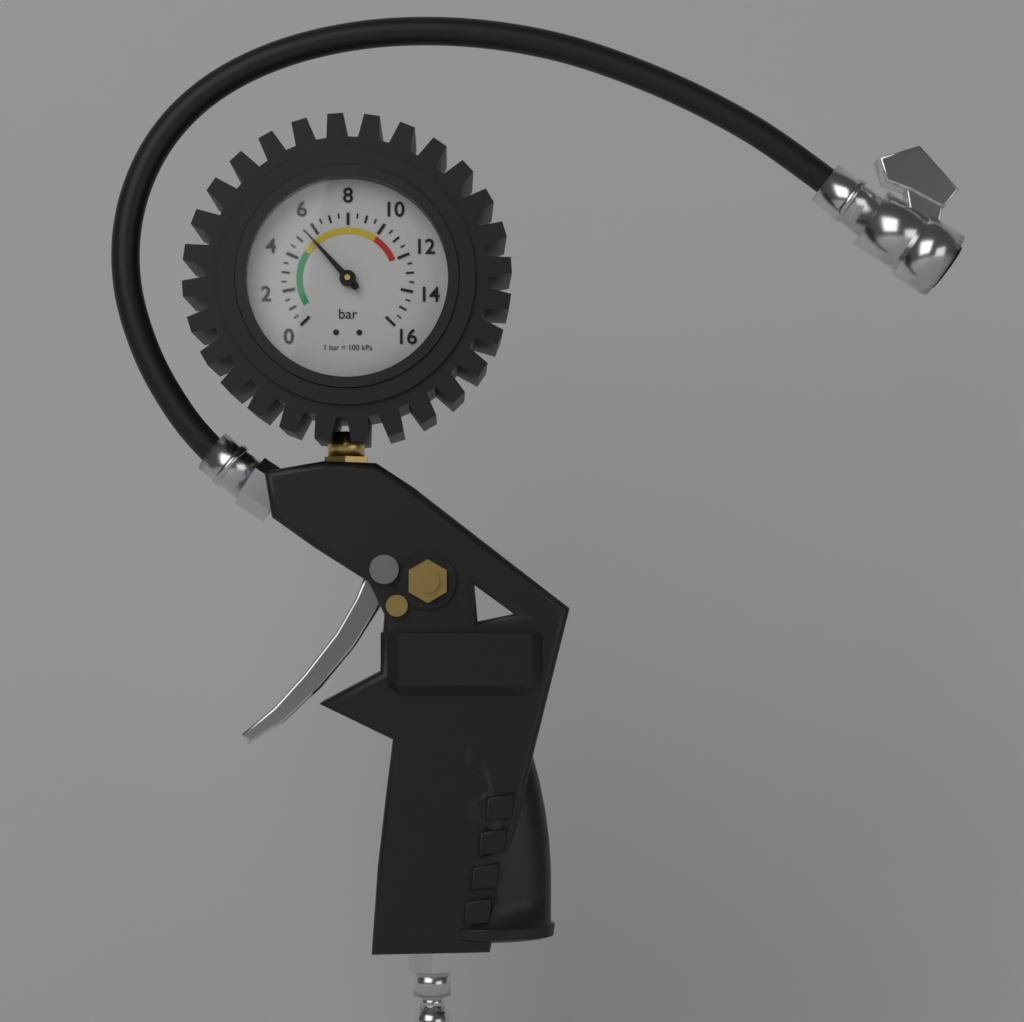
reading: 5.5 bar
